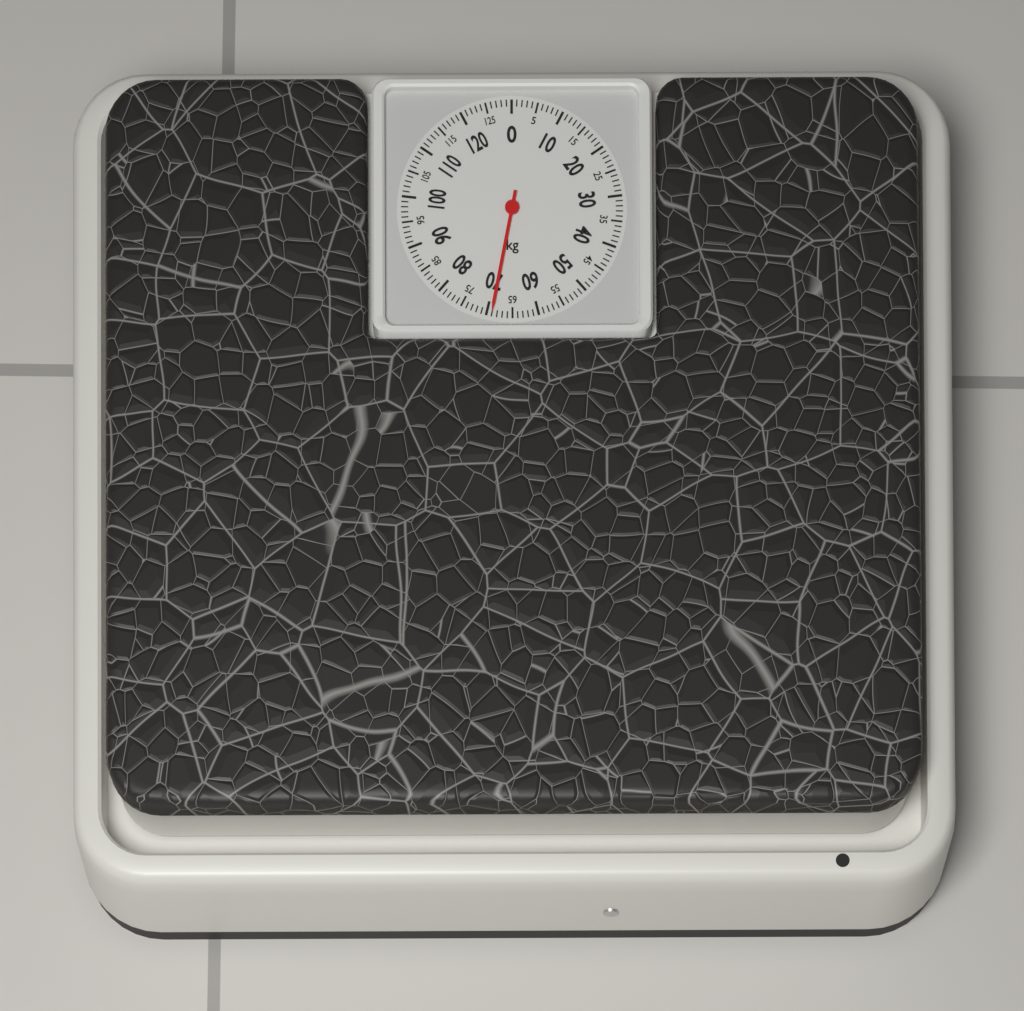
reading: 69 kg
